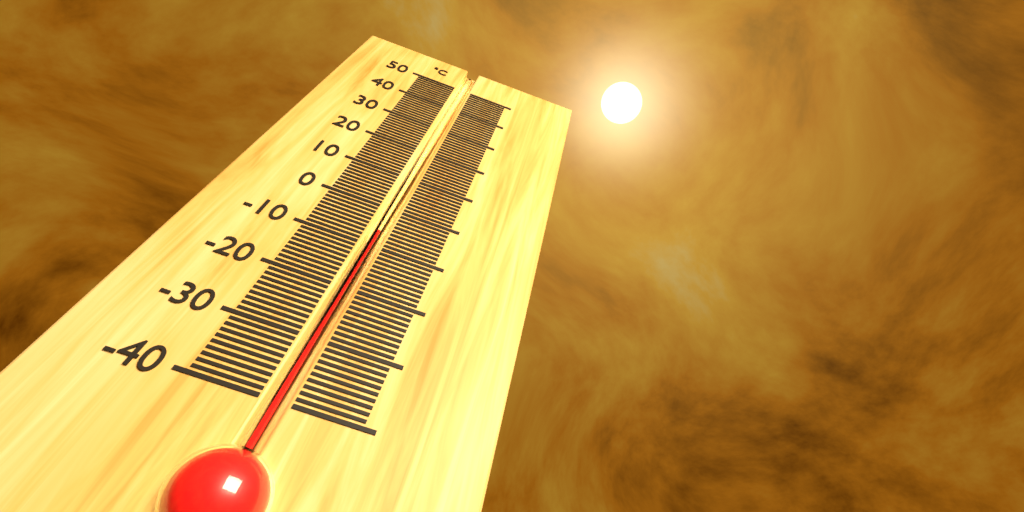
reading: -6 °C
